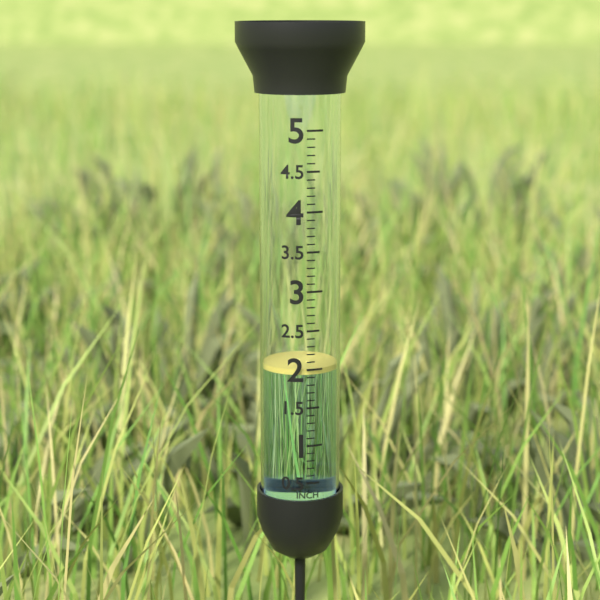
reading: 2.0 in
